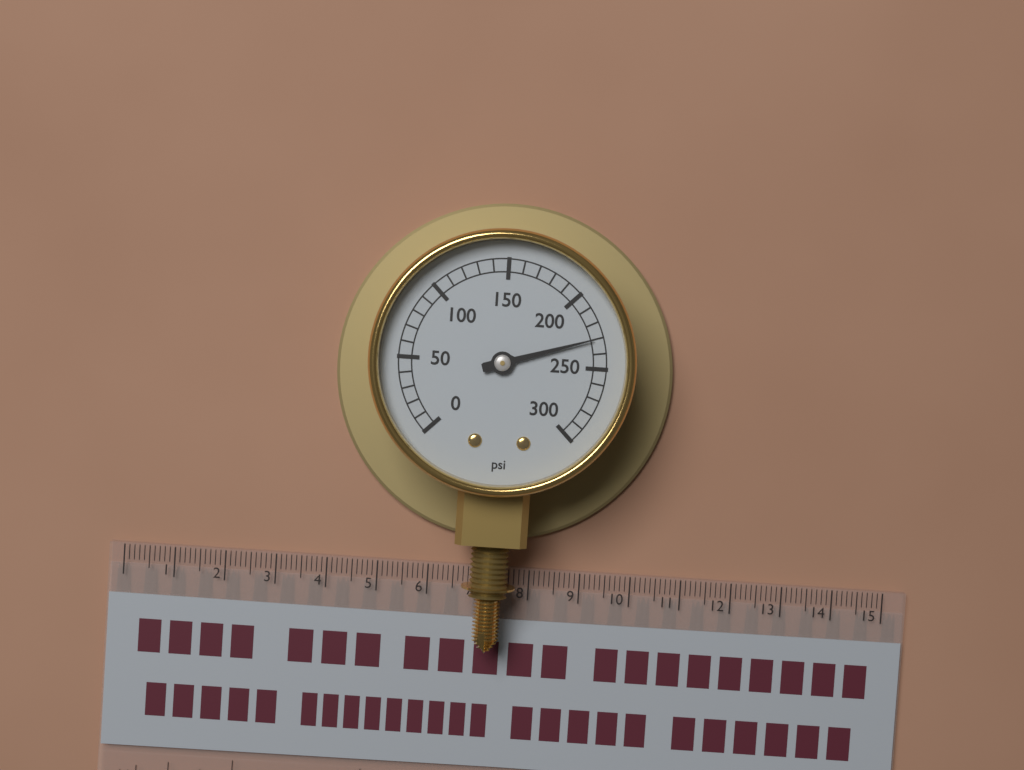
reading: 230 psi
